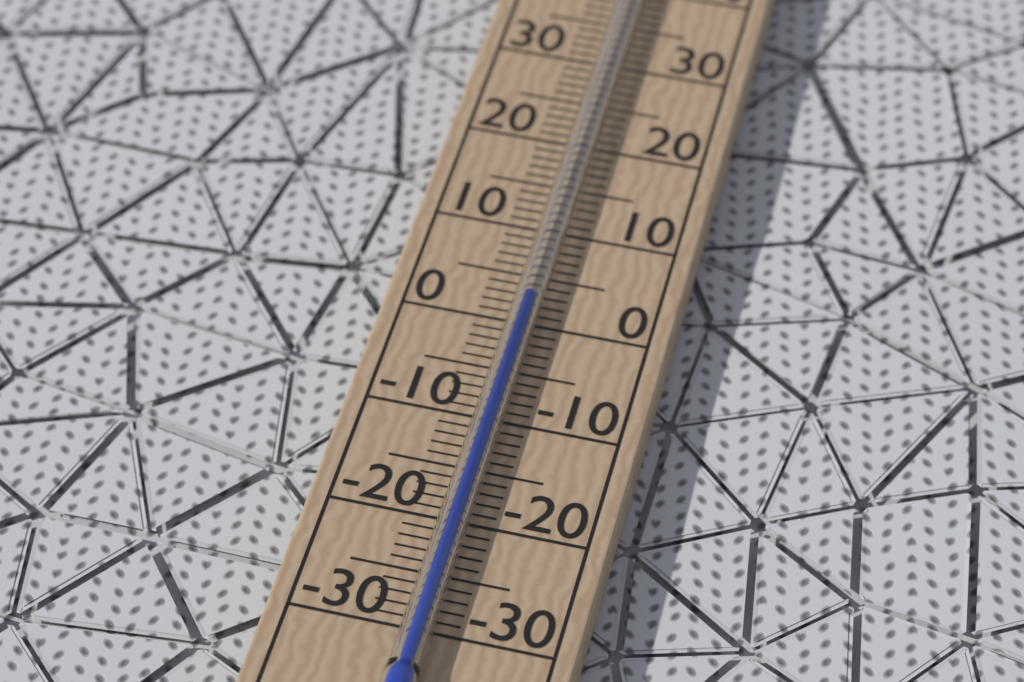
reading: 2 °C
